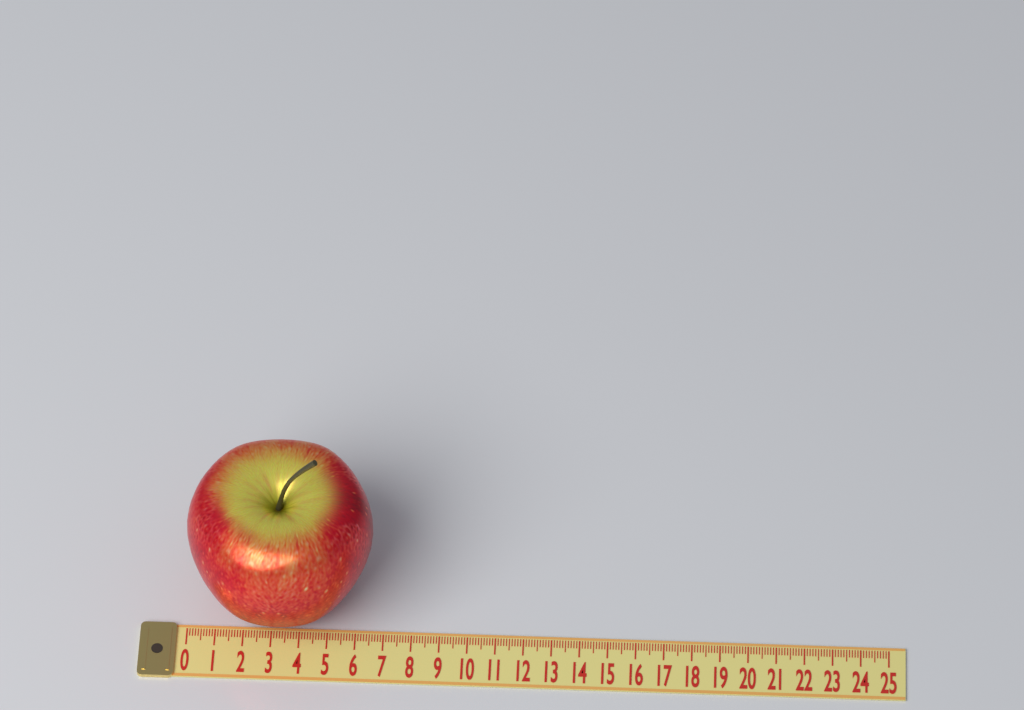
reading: 6.6 (no unit)
